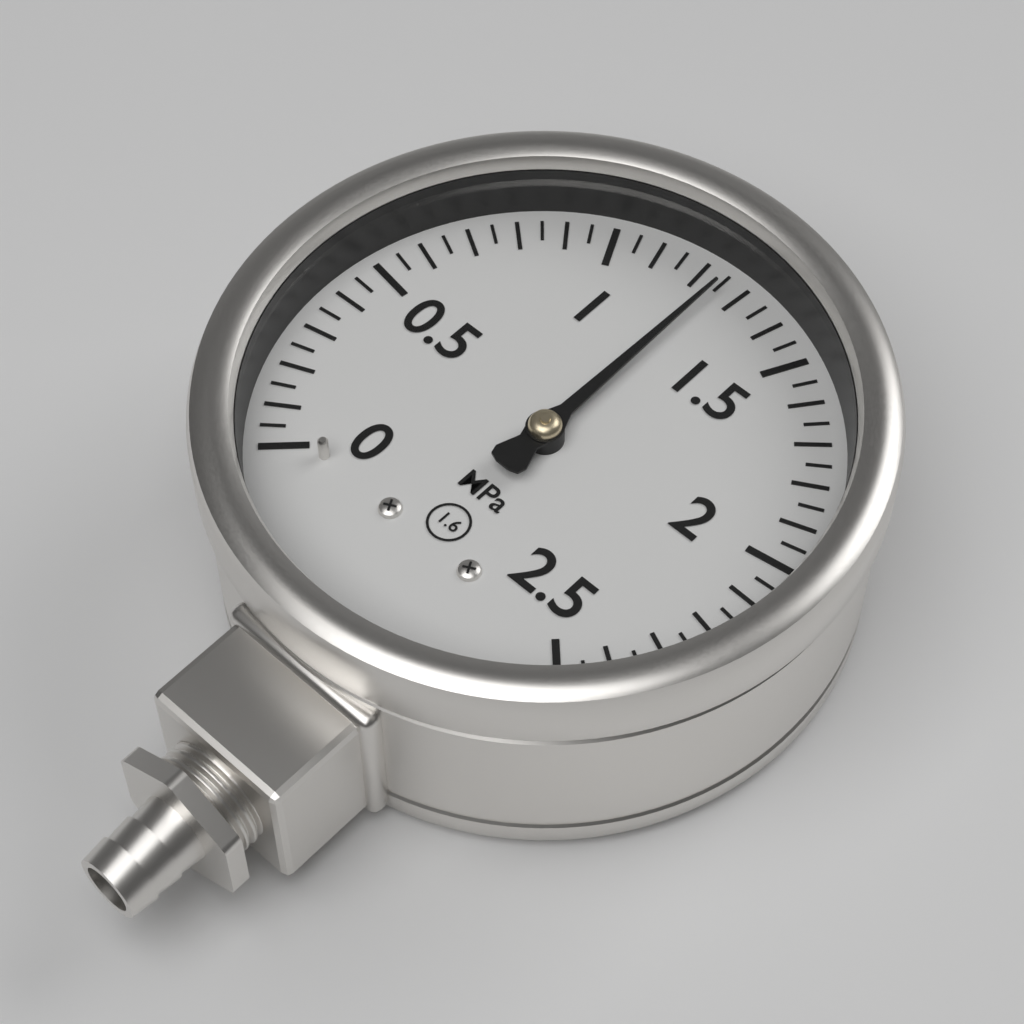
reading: 1.25 MPa
